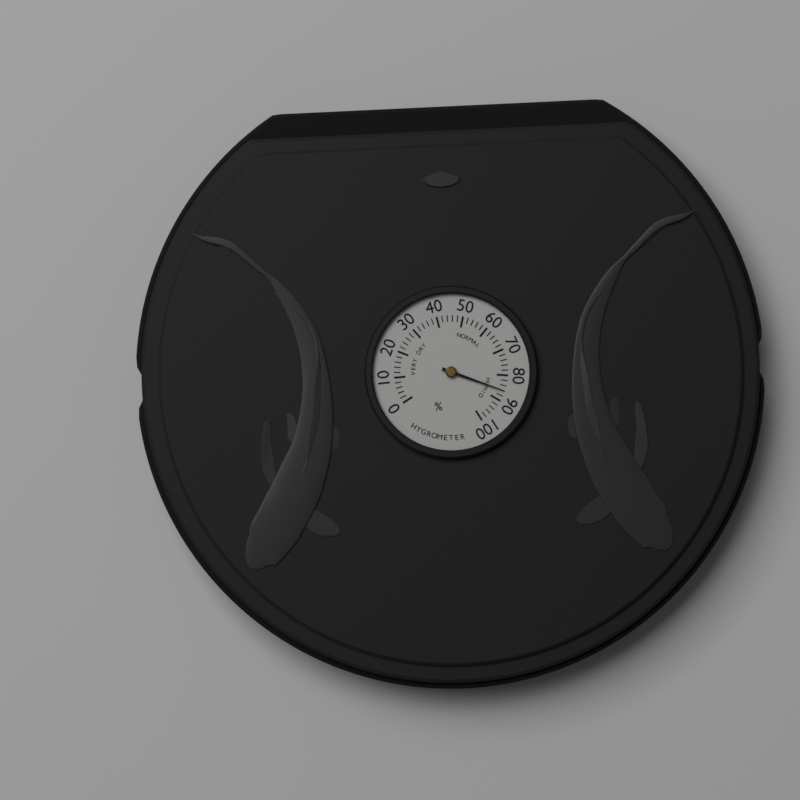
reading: 86 %
